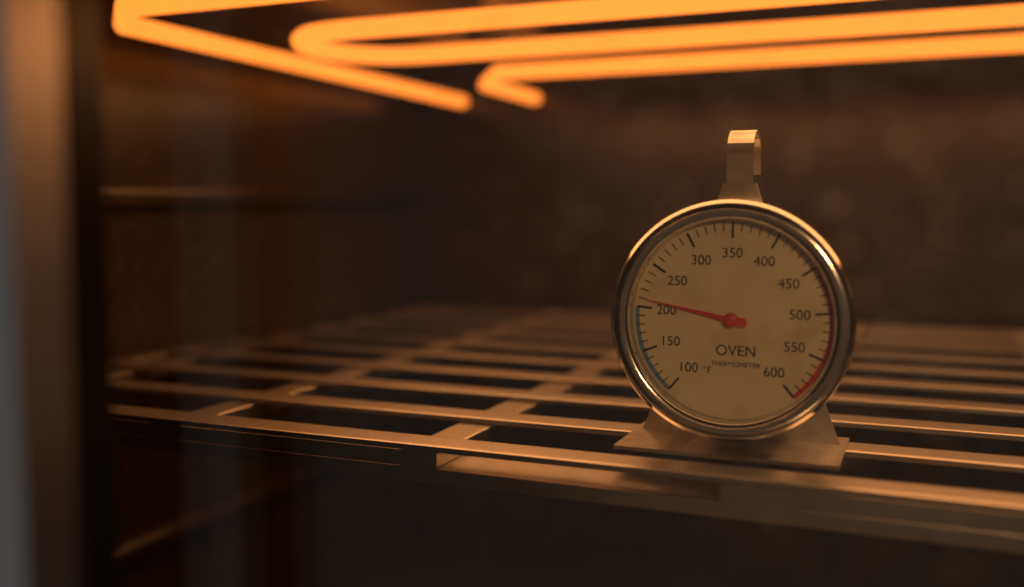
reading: 210 °F
